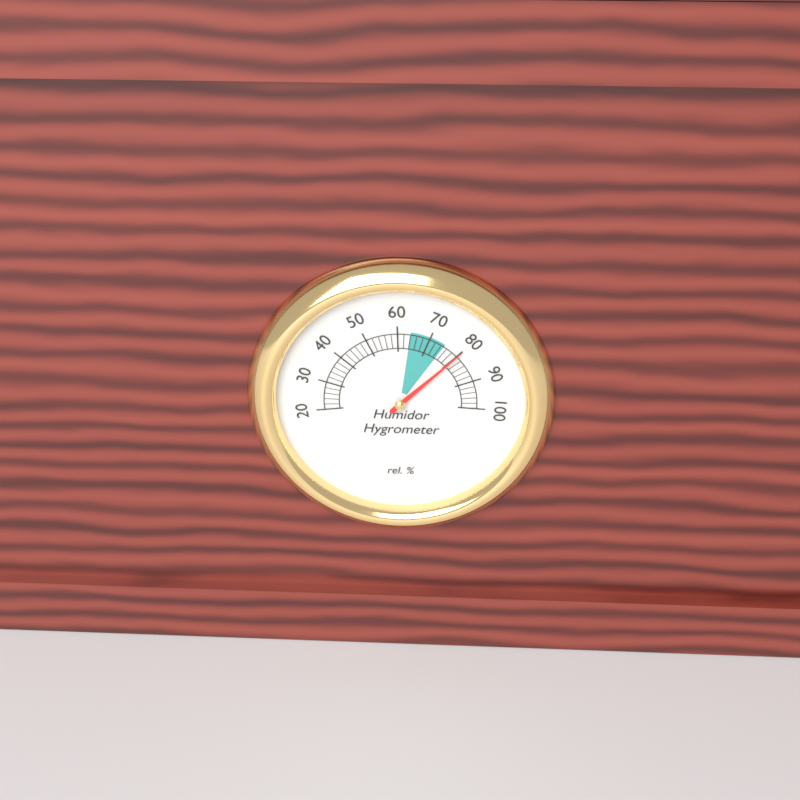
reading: 80 %
